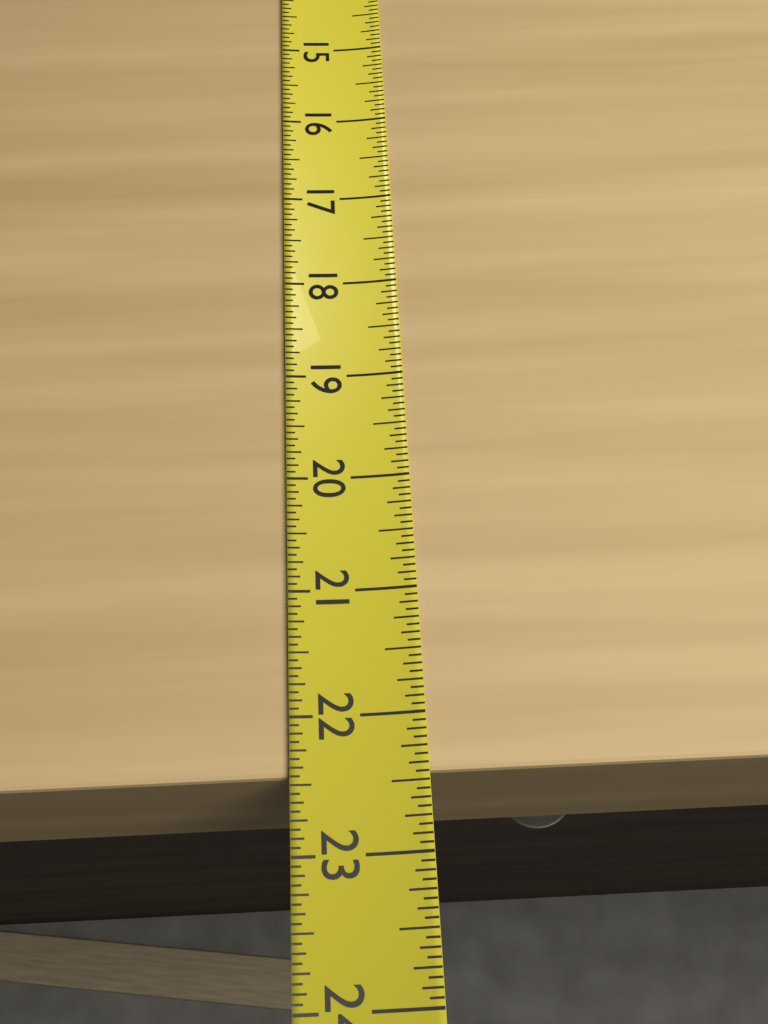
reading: 22.4375 (no unit)
